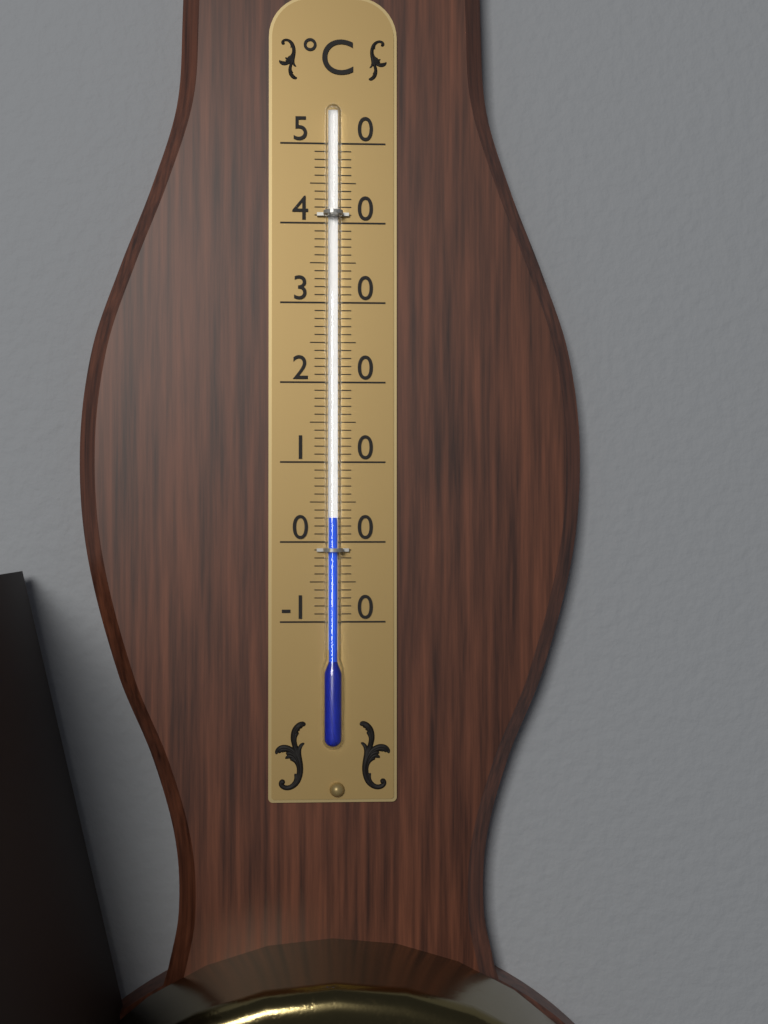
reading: 3 °C
